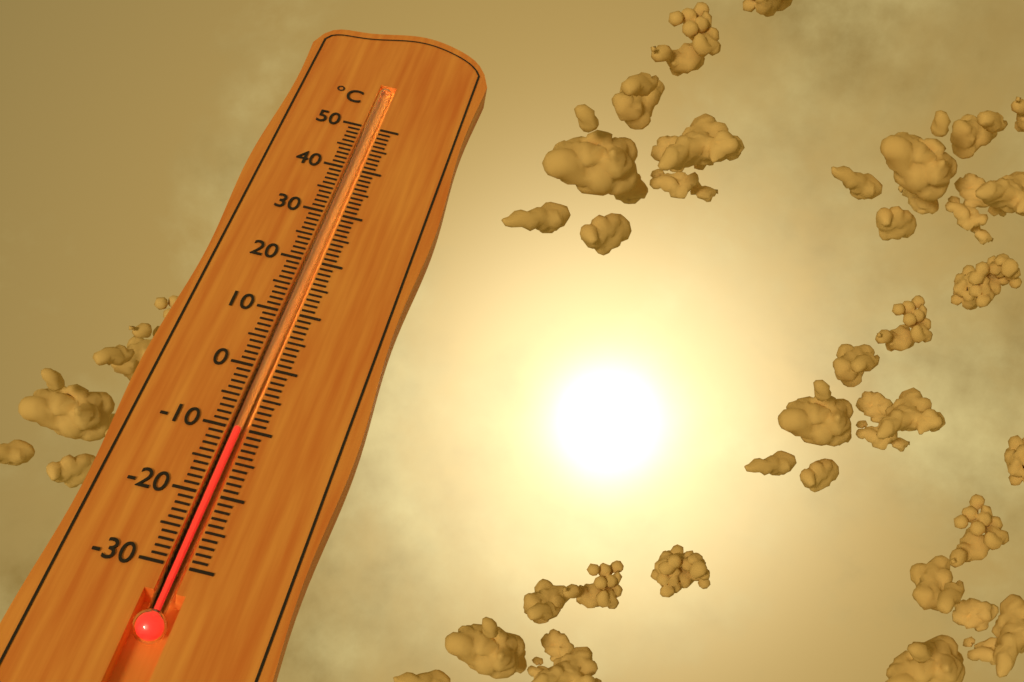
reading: -10 °C
